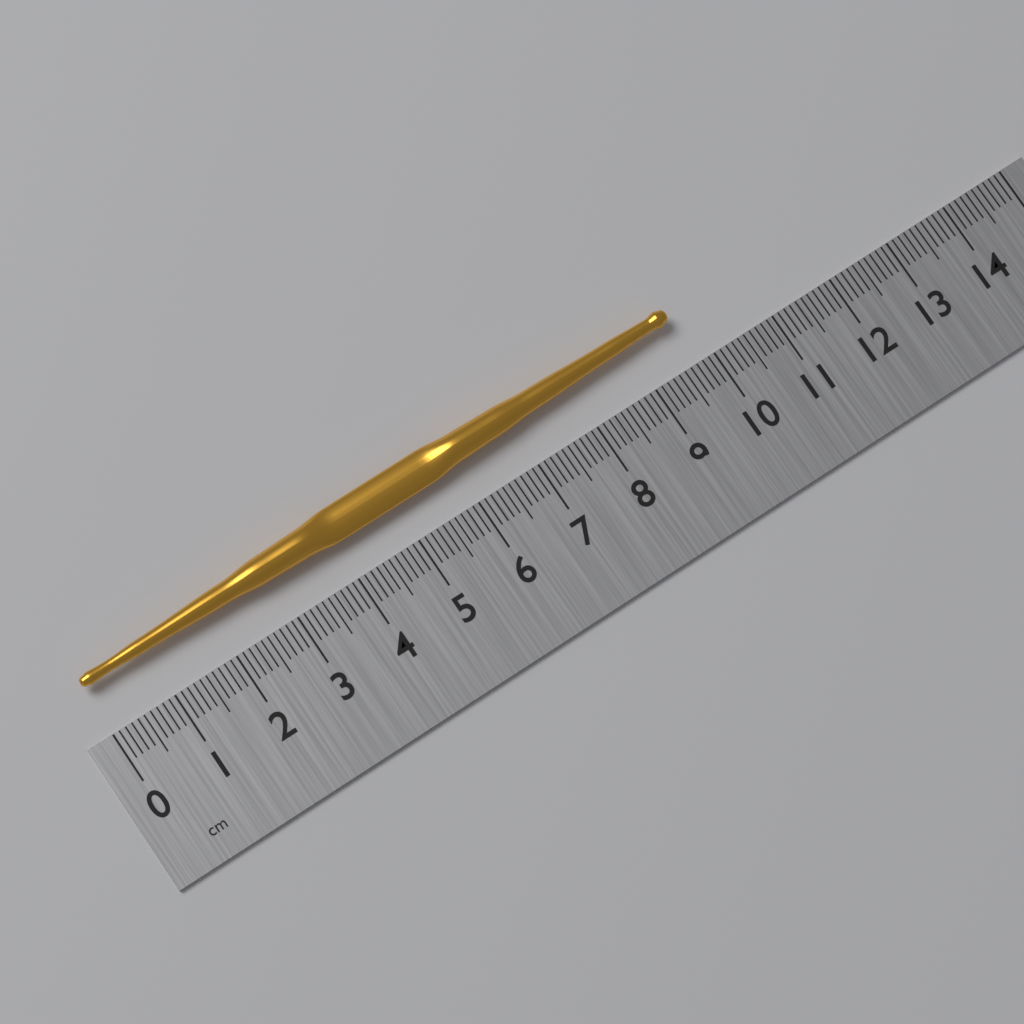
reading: 9.7 cm
